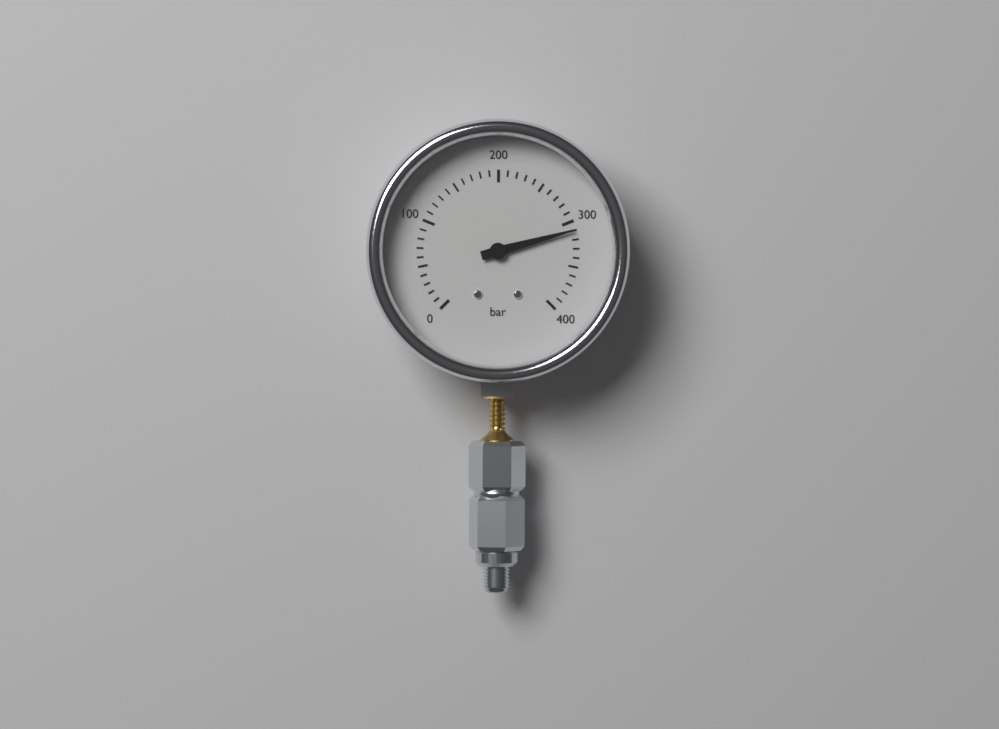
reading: 310 bar
